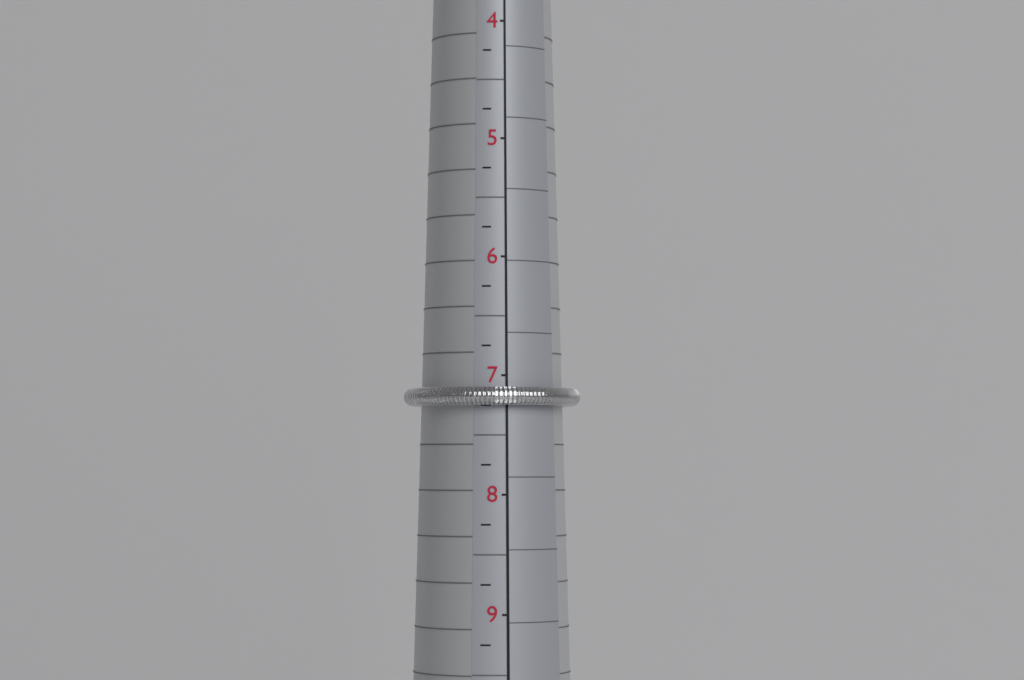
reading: 7.25 (no unit)
